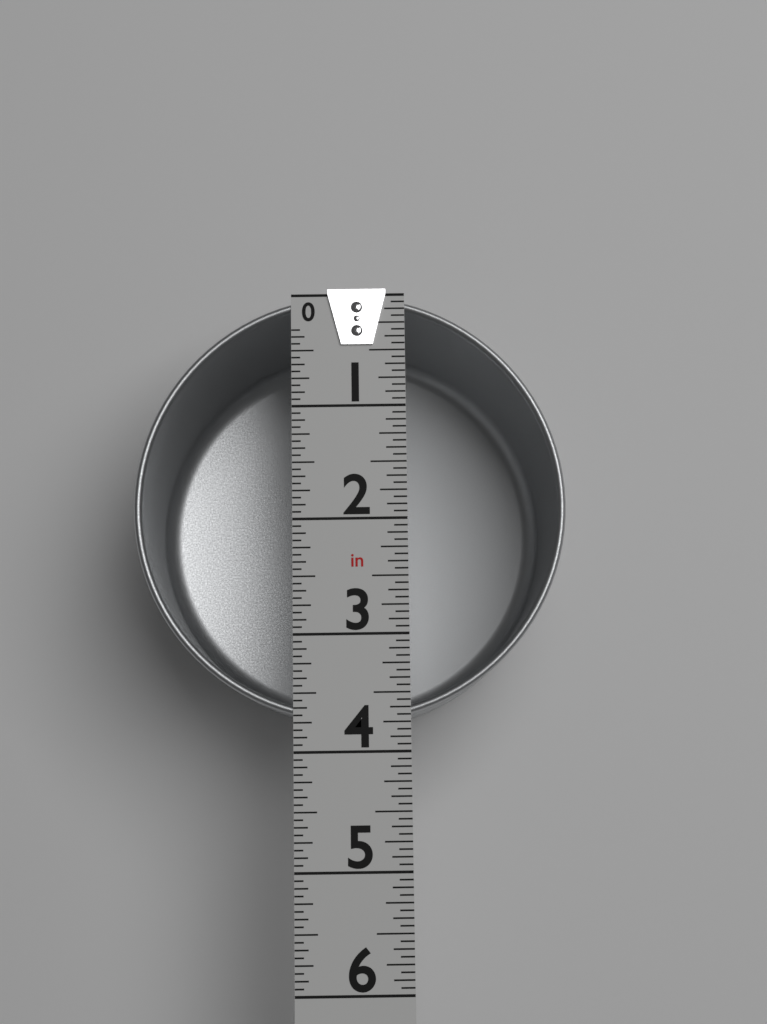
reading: 3.7500 in
